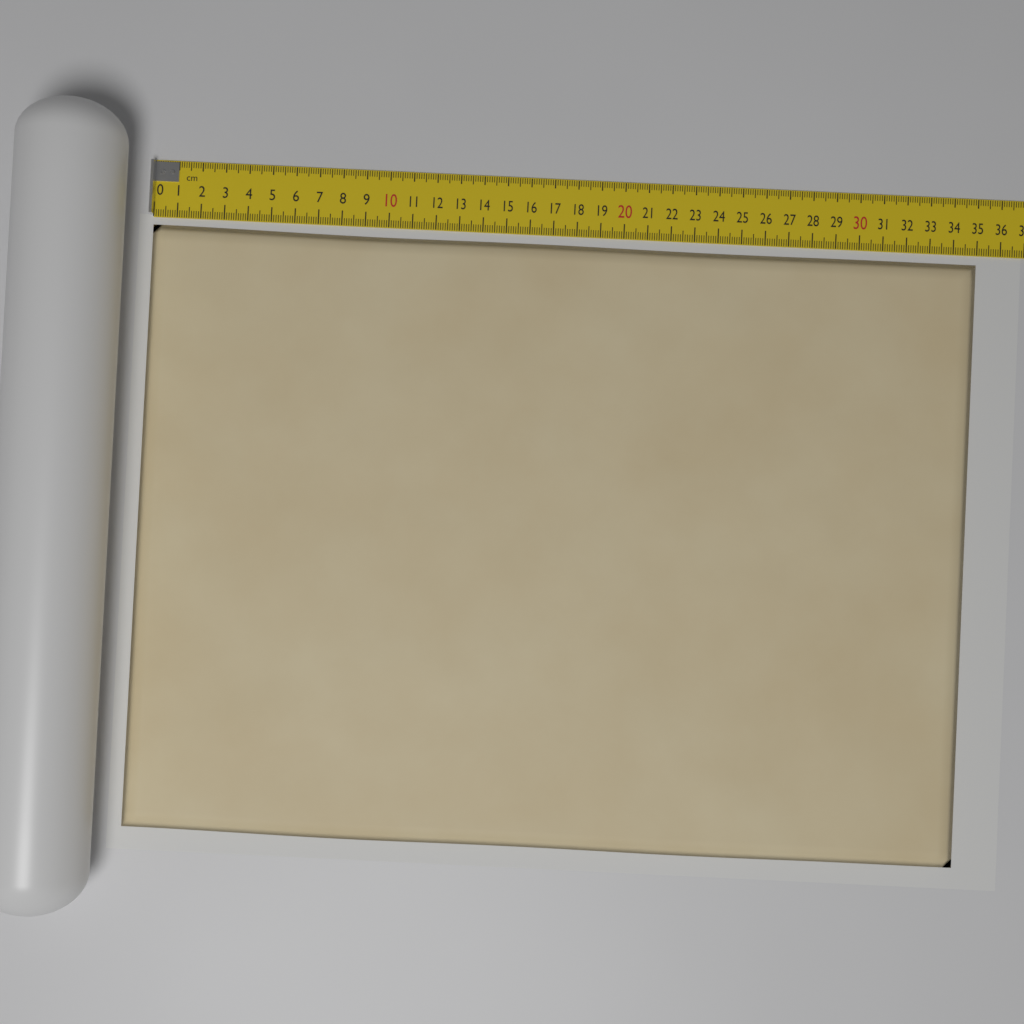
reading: 35.0 cm
